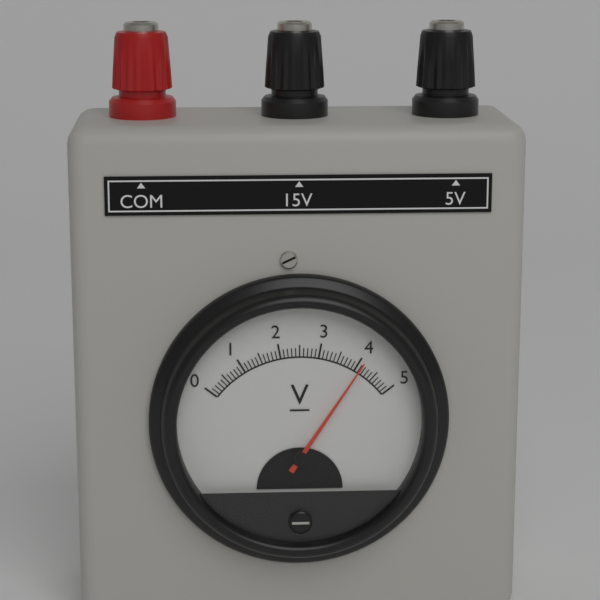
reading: 4.1 V
